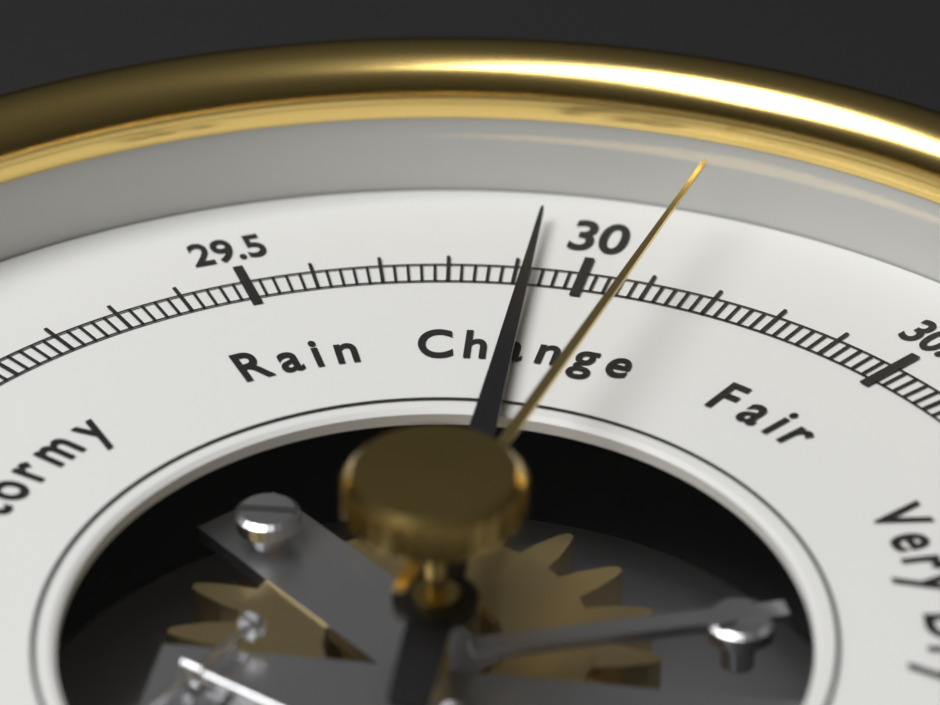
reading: 29.92 inHg
